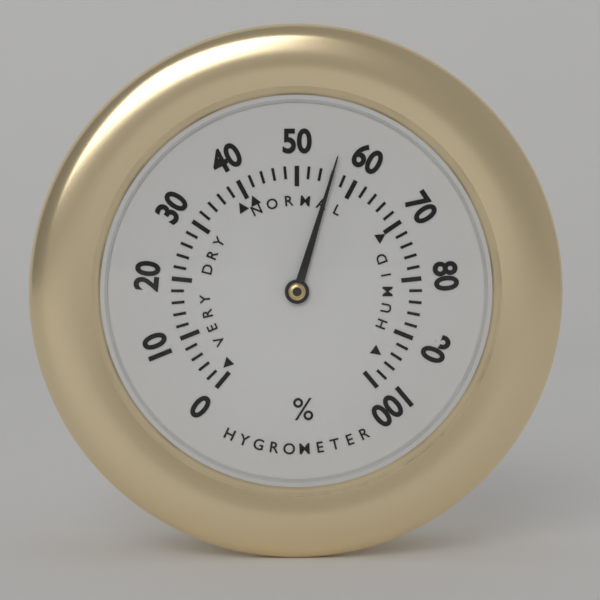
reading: 56 %
